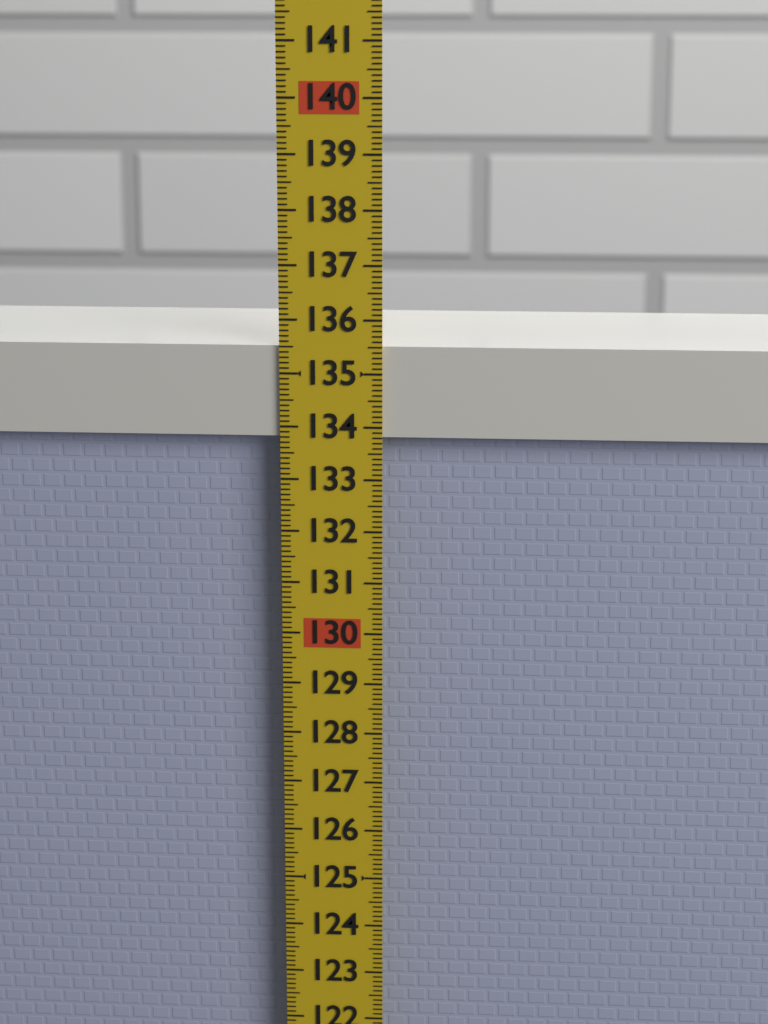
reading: 135.5 (no unit)
